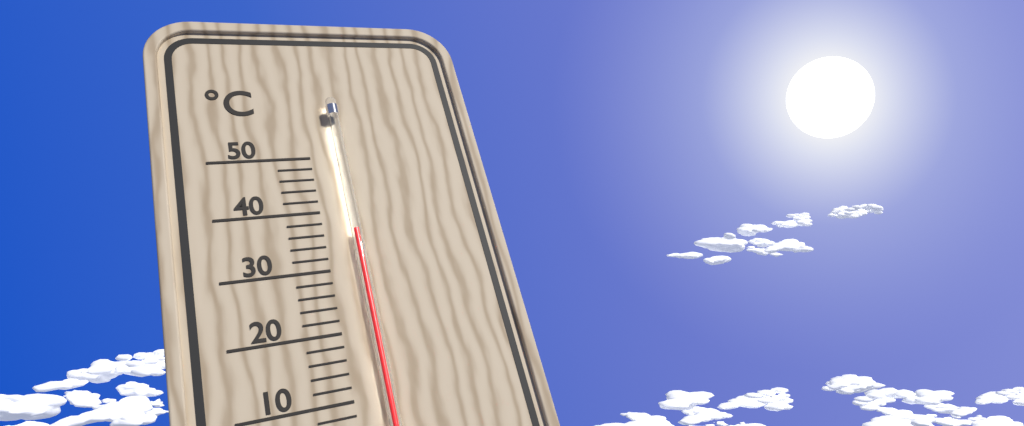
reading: 36 °C
